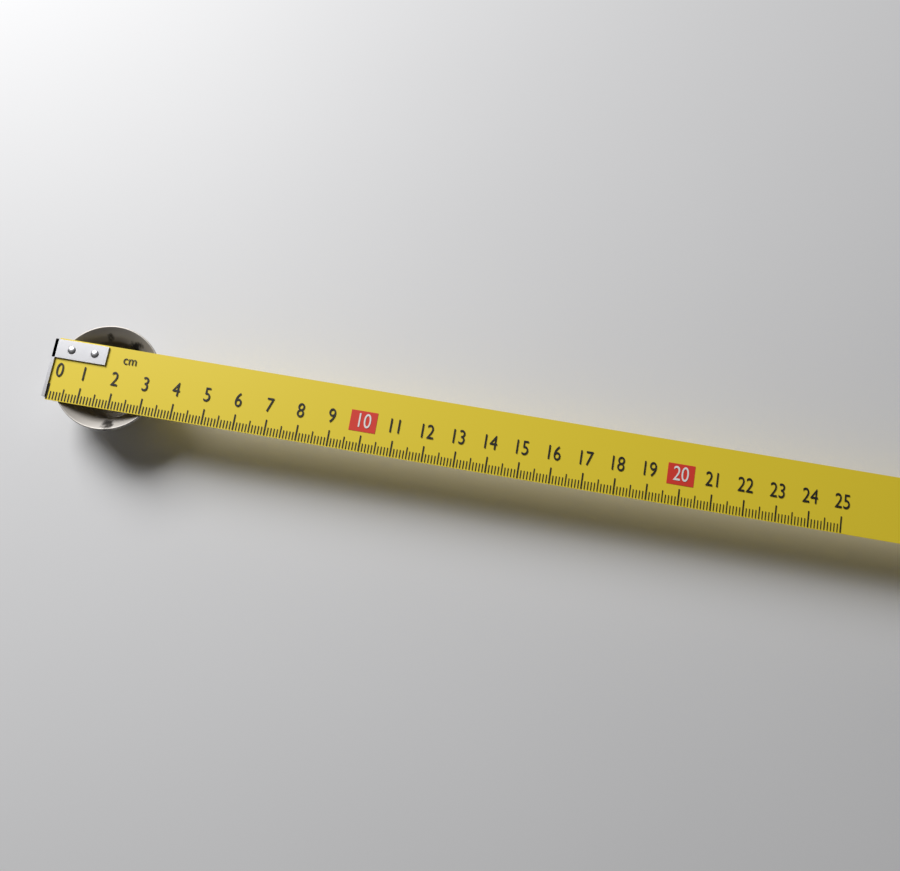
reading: 3.4 cm
